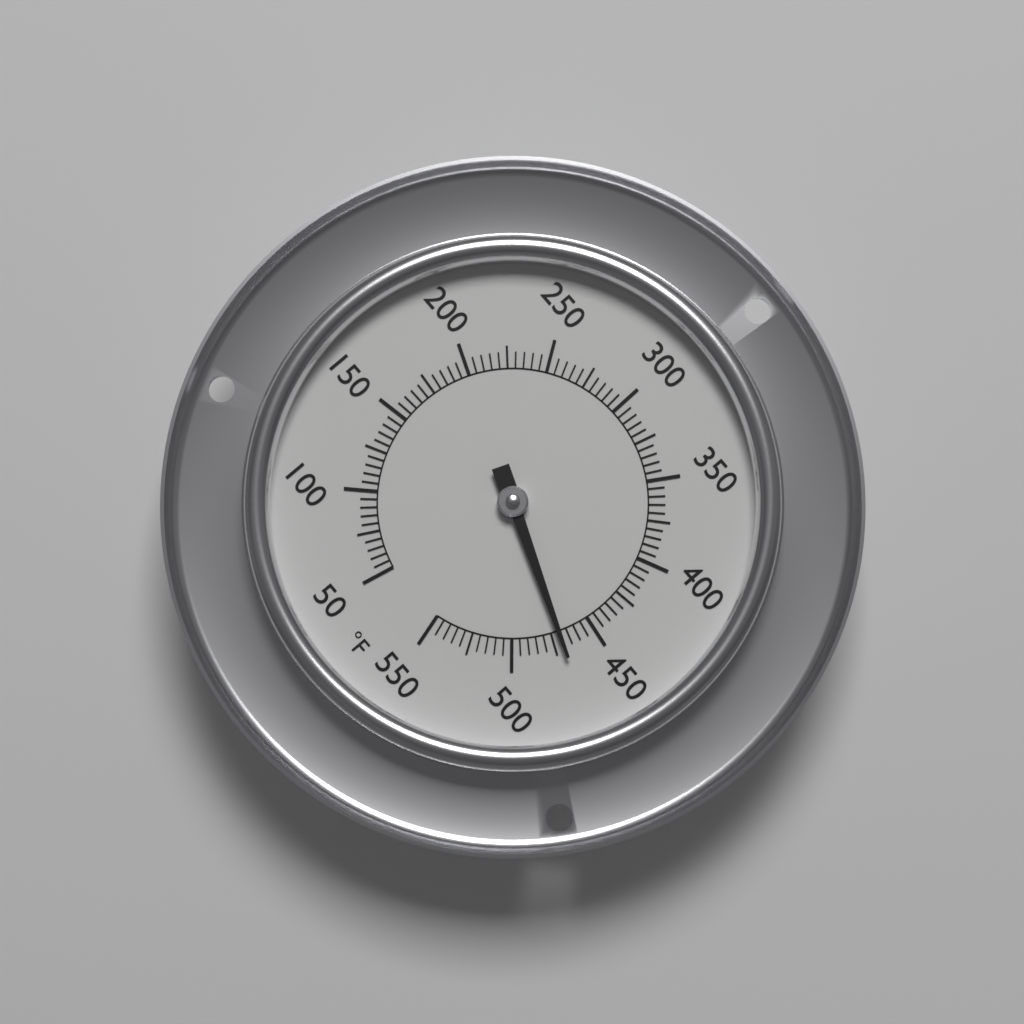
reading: 470 °F
